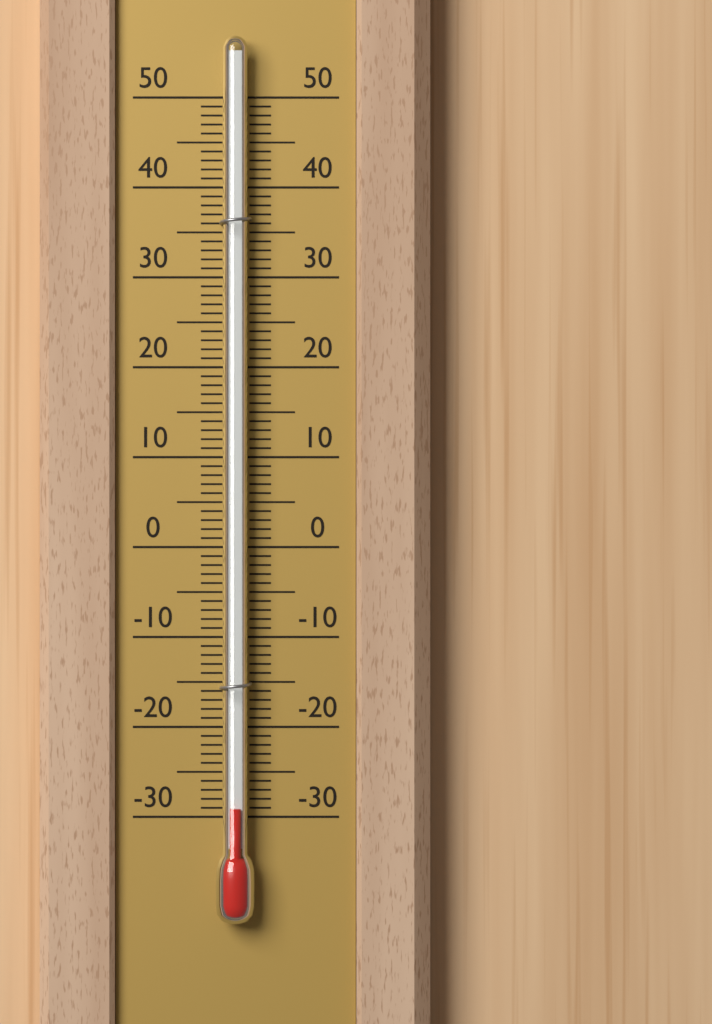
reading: -29 (no unit)
